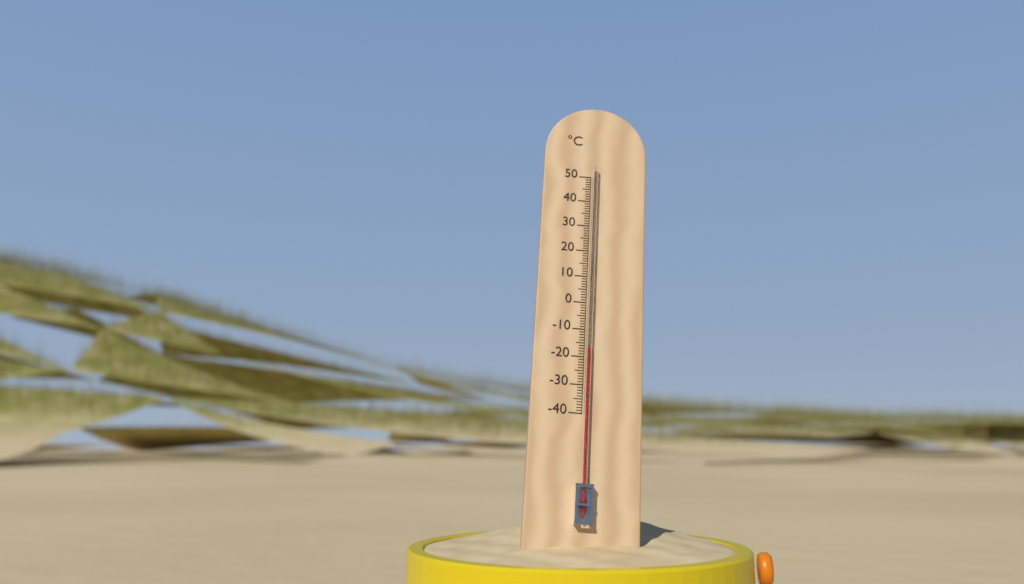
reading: -17 °C
